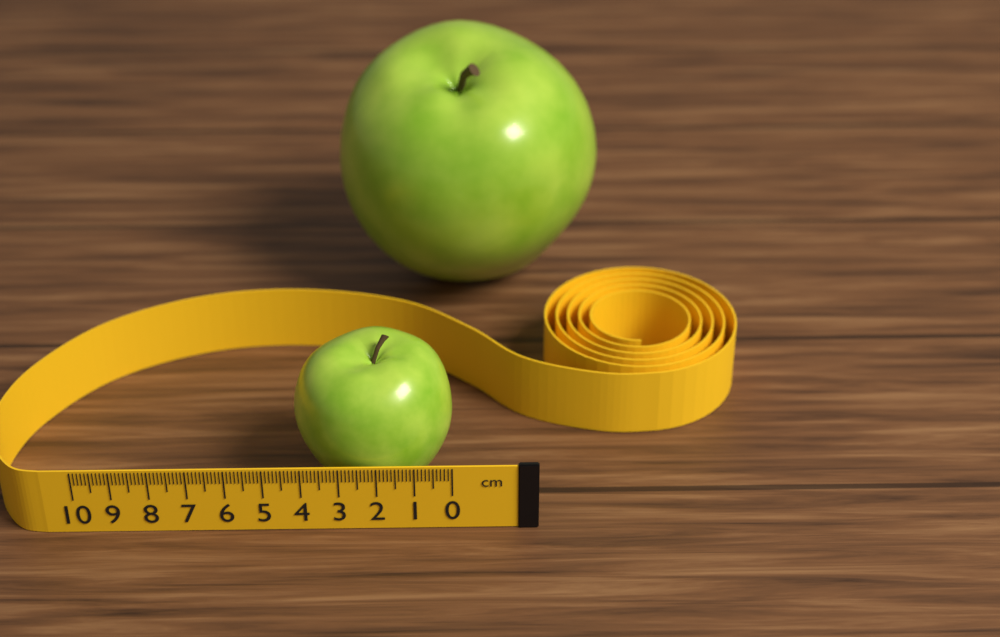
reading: 4.3 cm
